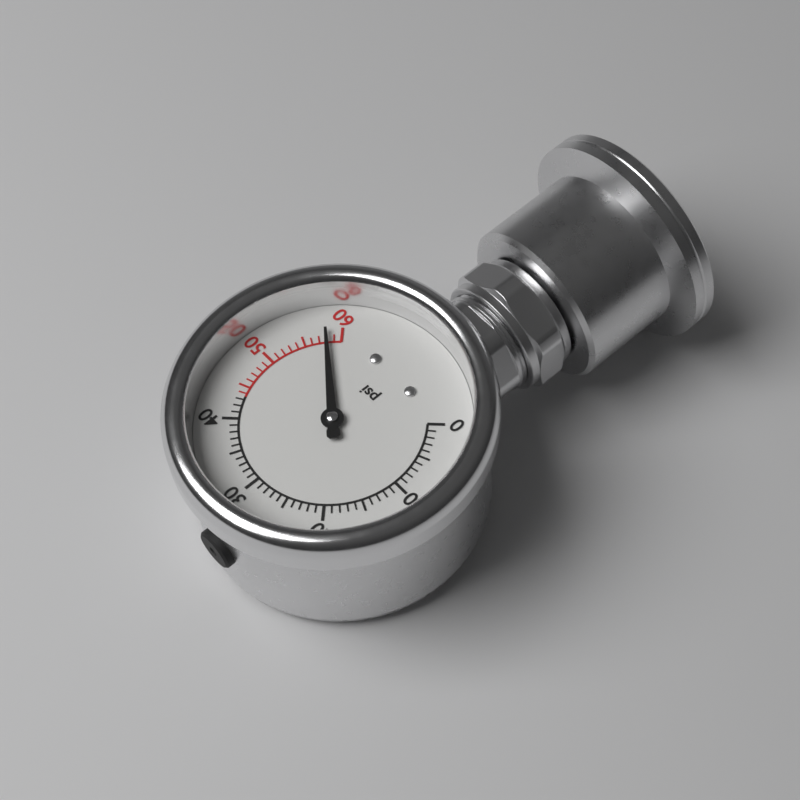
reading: 58 psi
